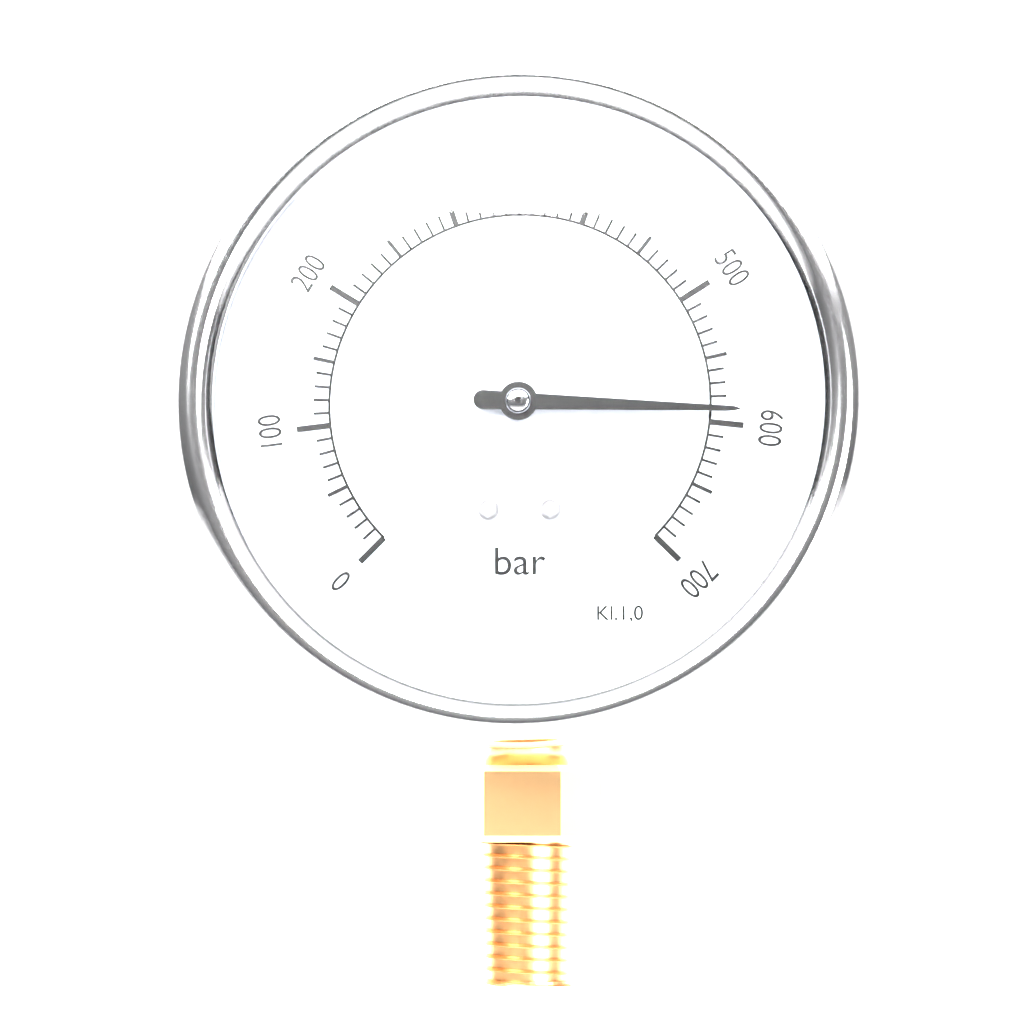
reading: 590 bar
